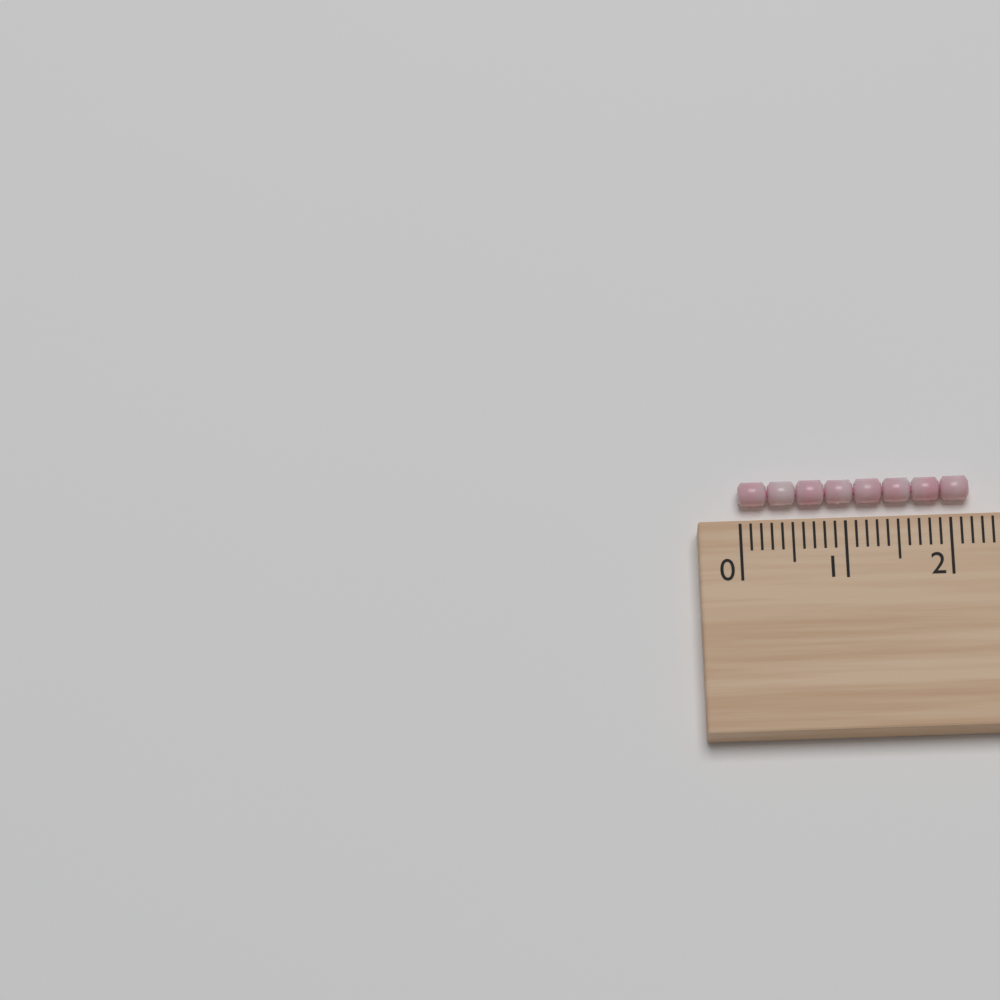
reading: 2.2 cm
